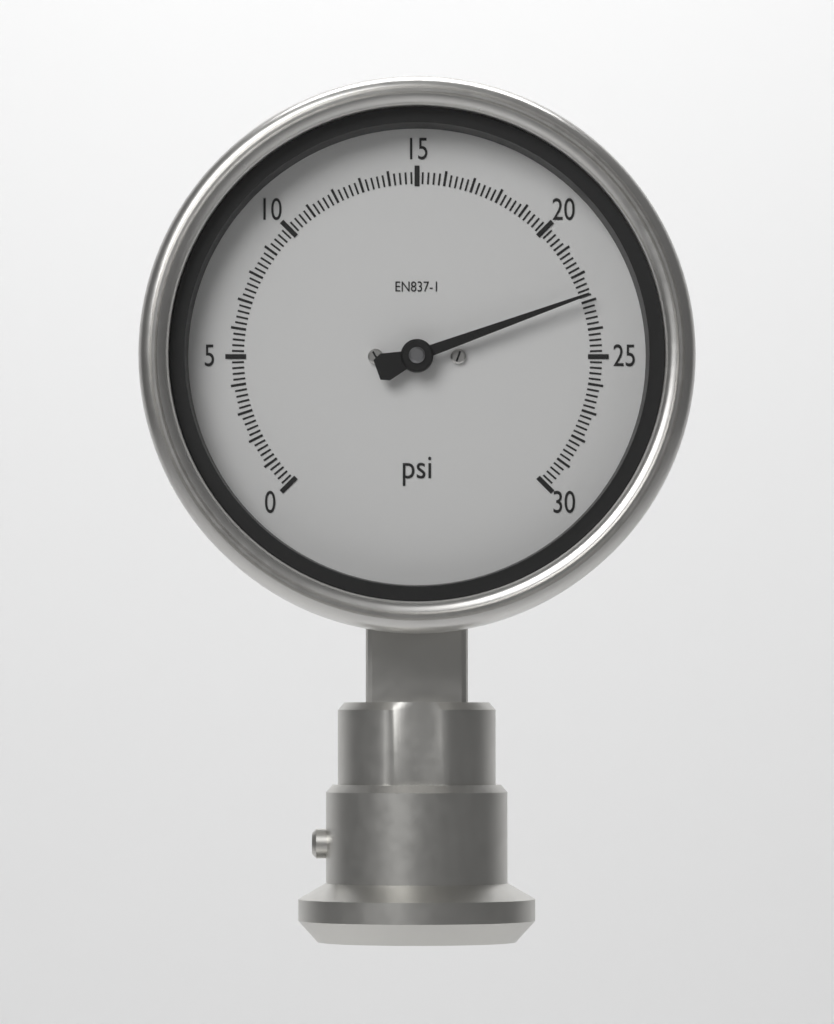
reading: 22.8 psi
